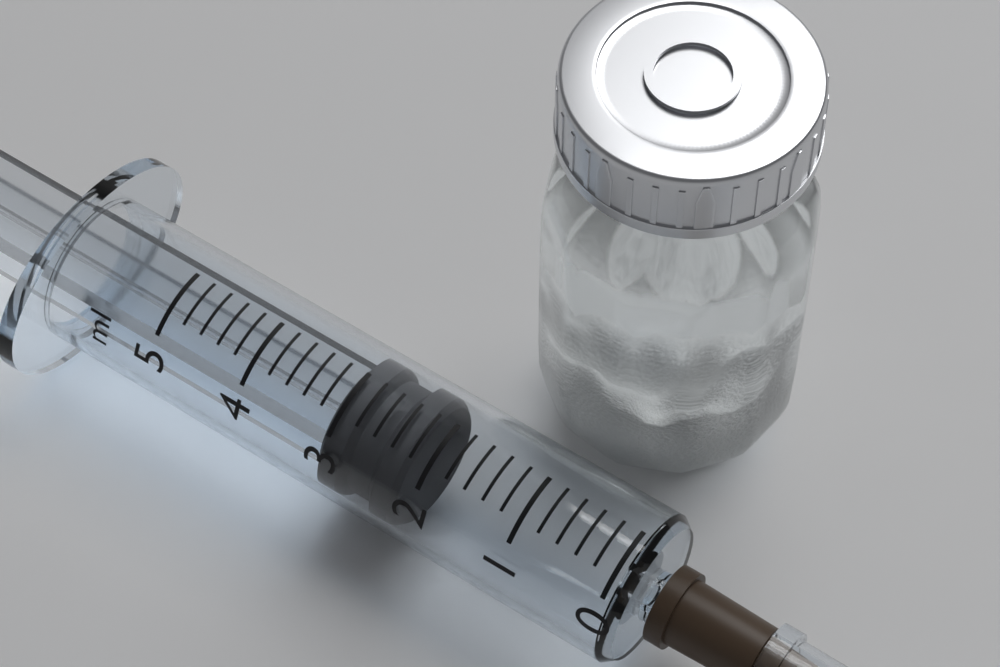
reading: 2.2 ml
